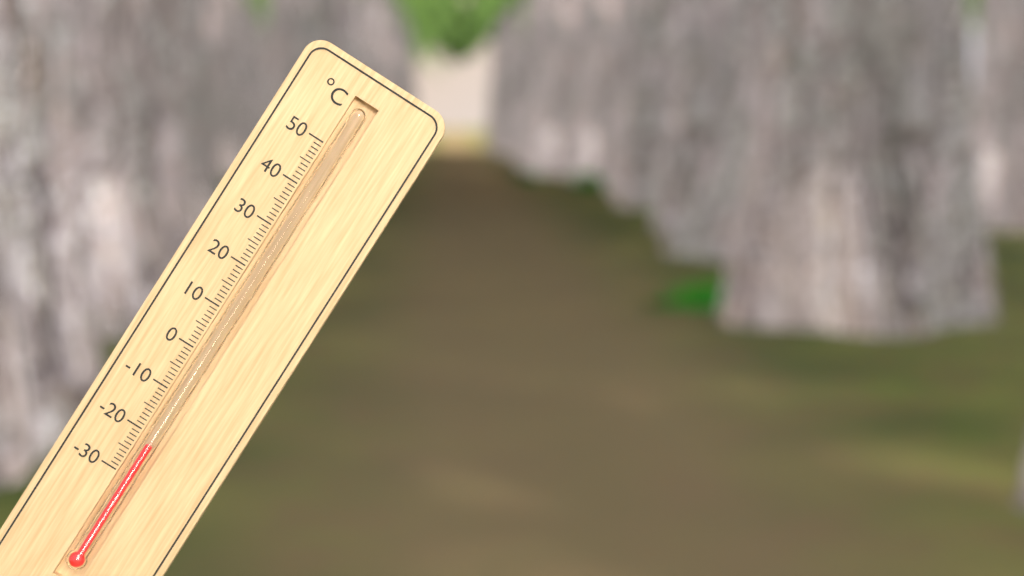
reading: -22 °C
